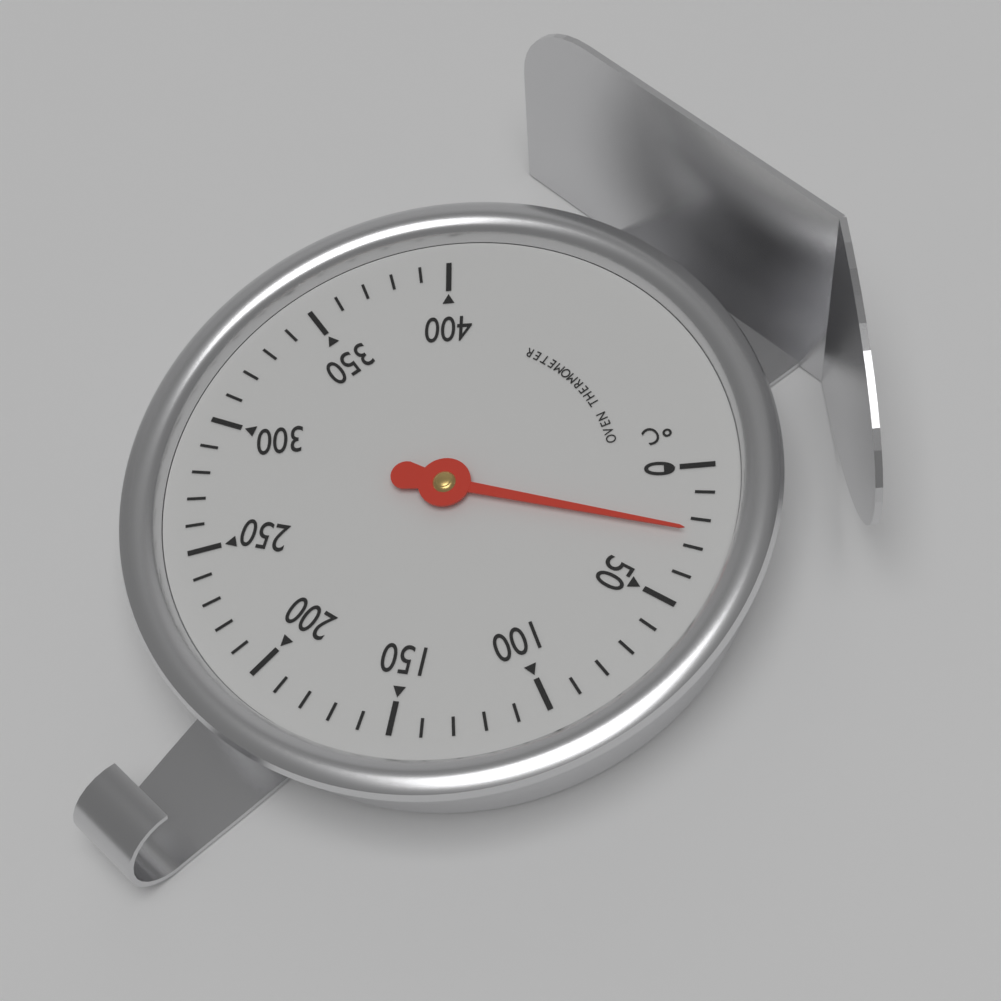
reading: 25 °C
